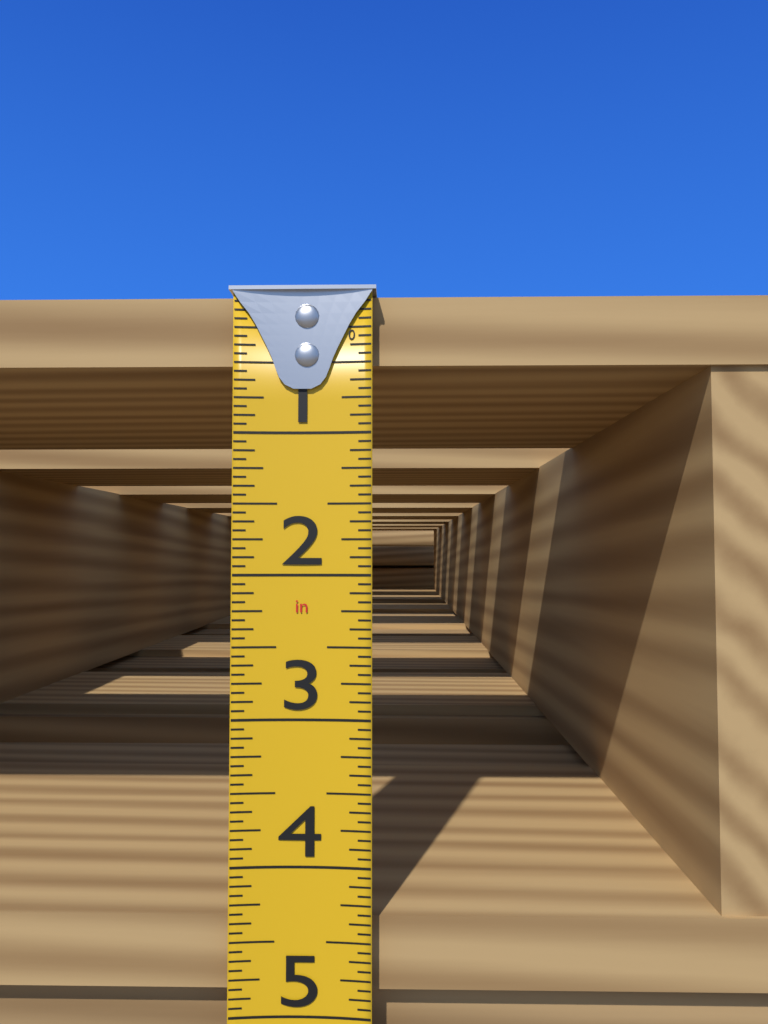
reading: 4.8750 in
